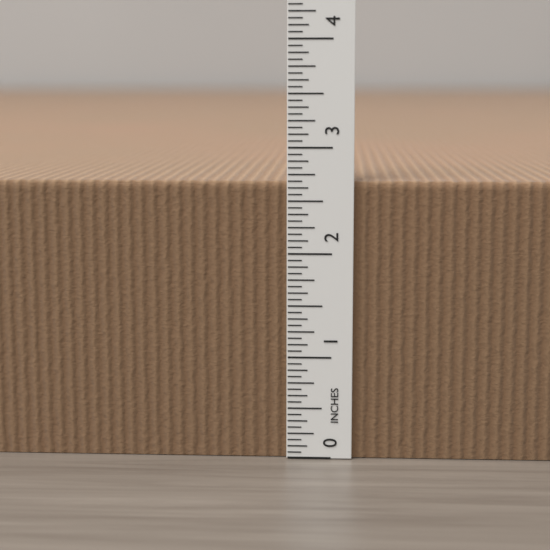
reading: 2.6875 in
